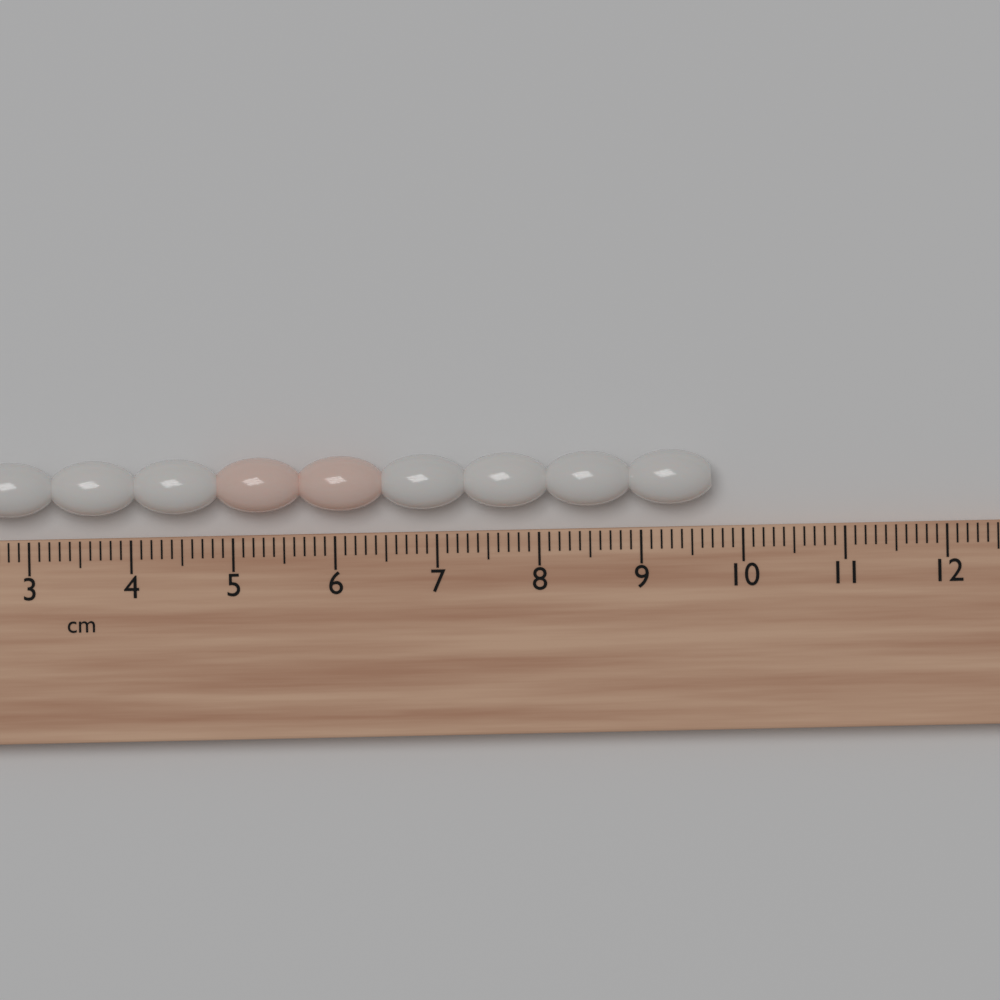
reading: 9.7 cm
